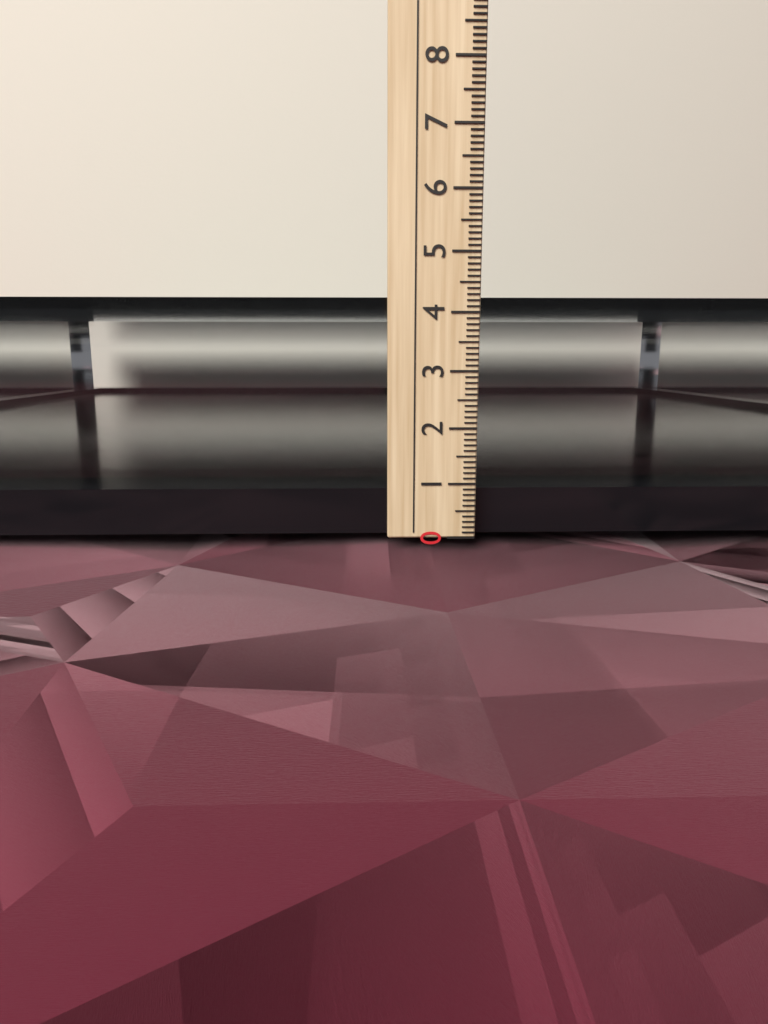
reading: 4.3 cm
